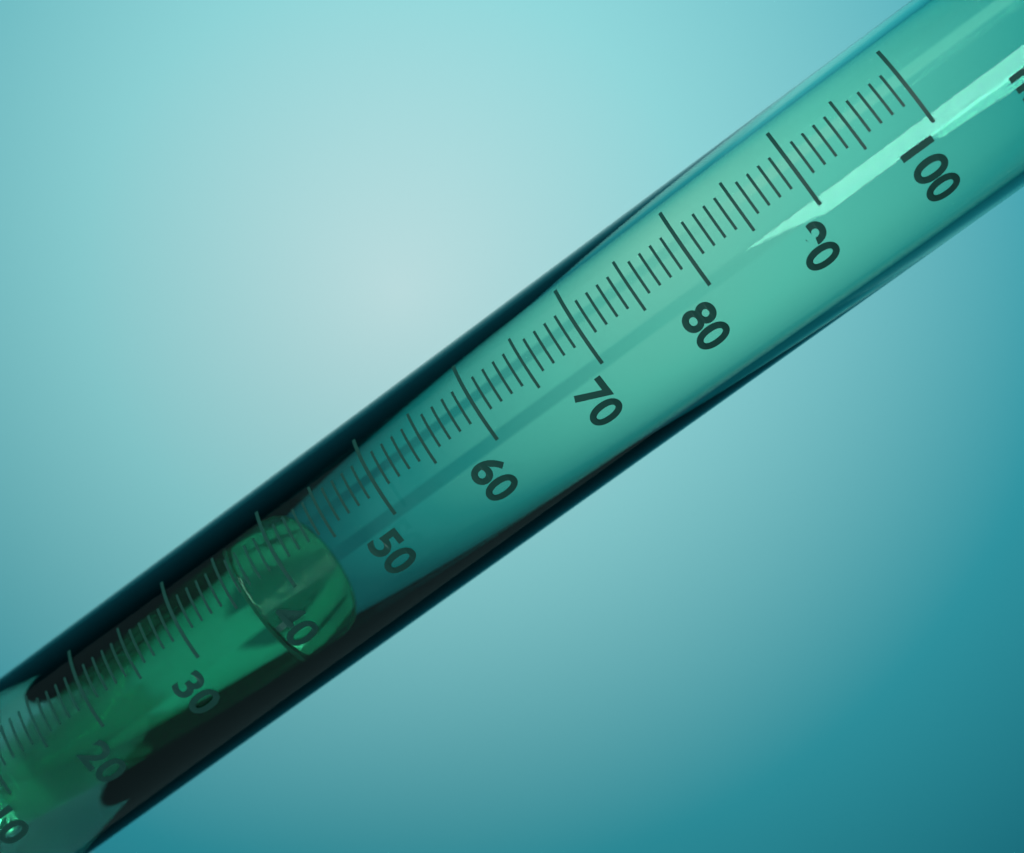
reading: 36 ml
